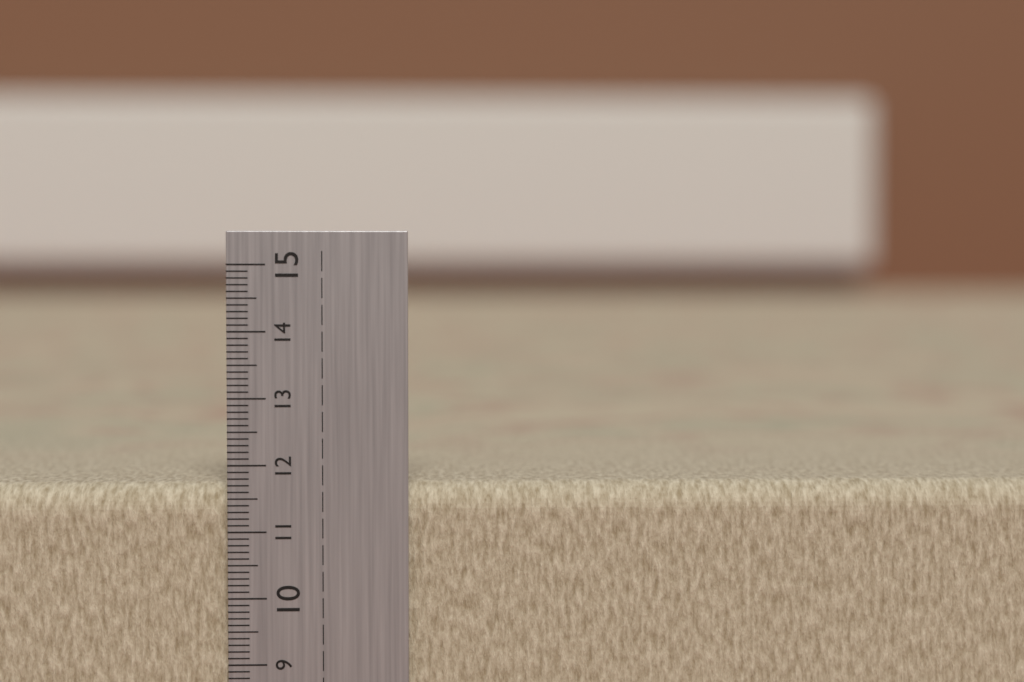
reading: 11.7 cm
